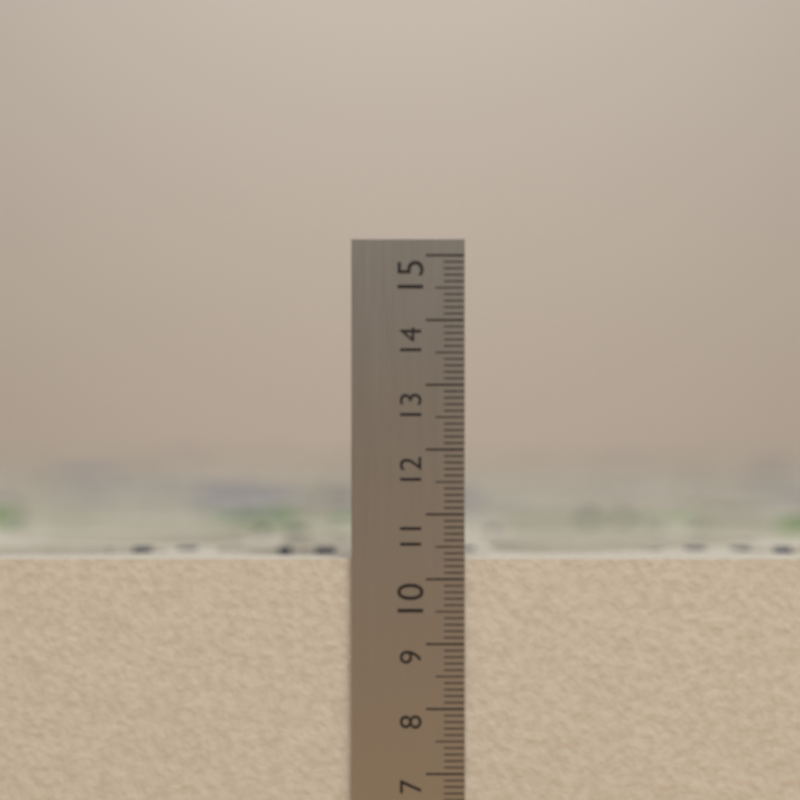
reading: 10.3 cm
